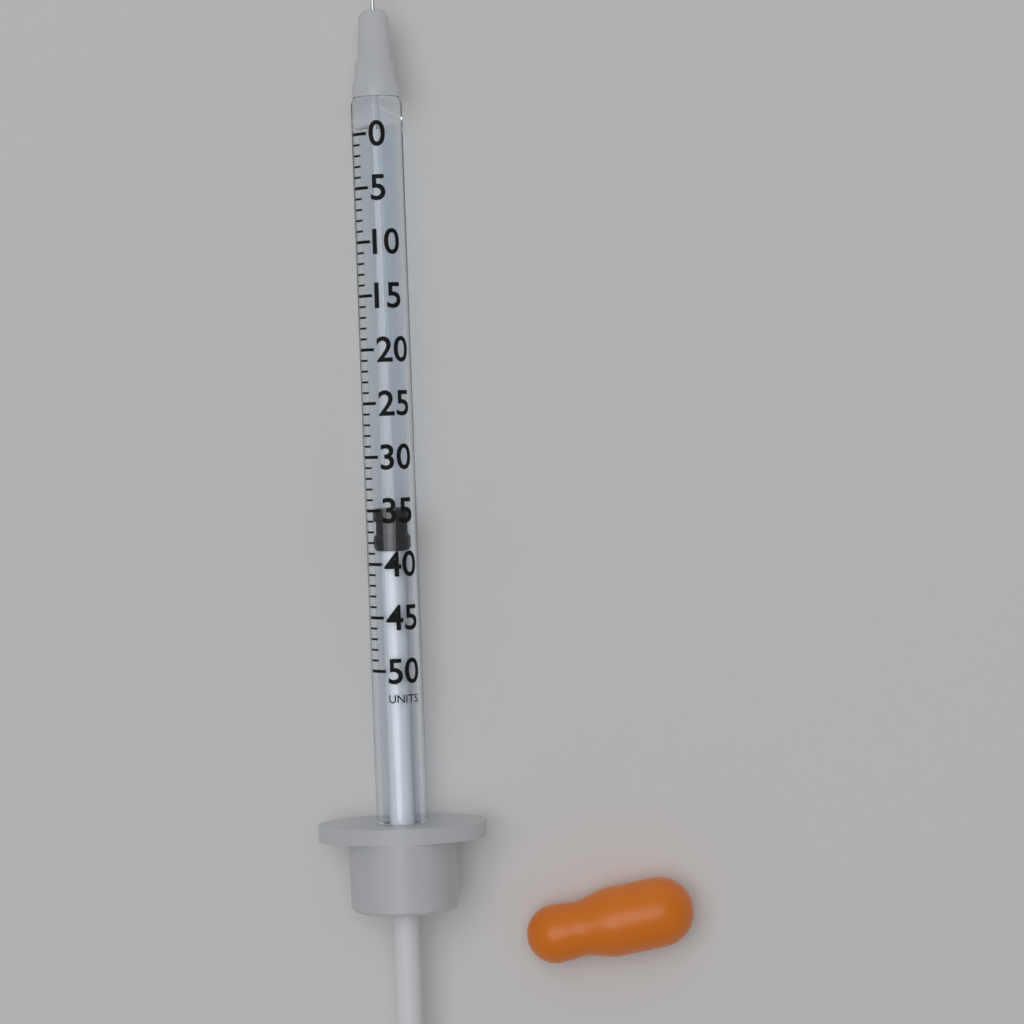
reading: 35 units
